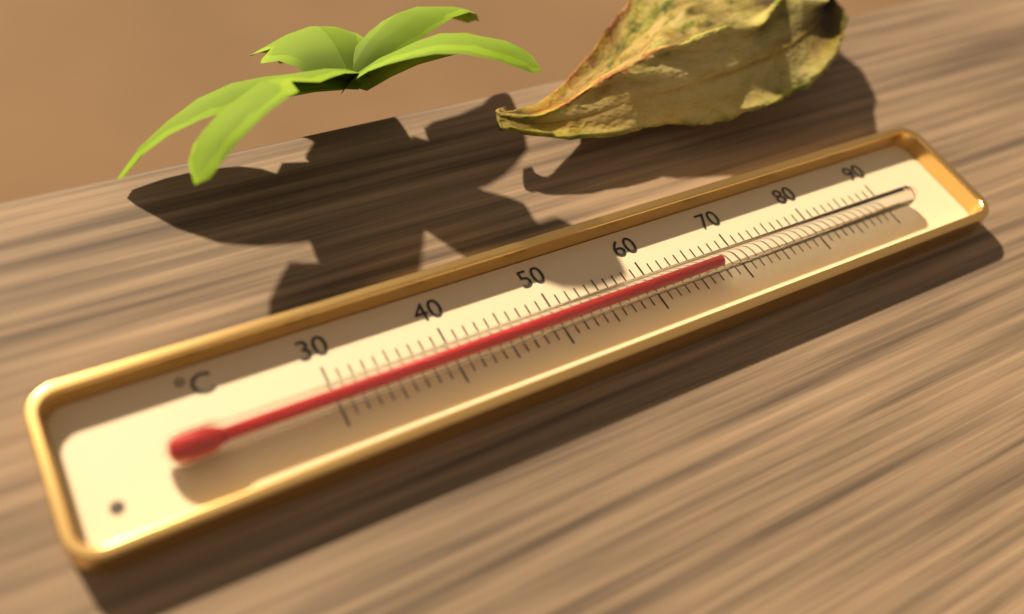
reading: 67 °C
